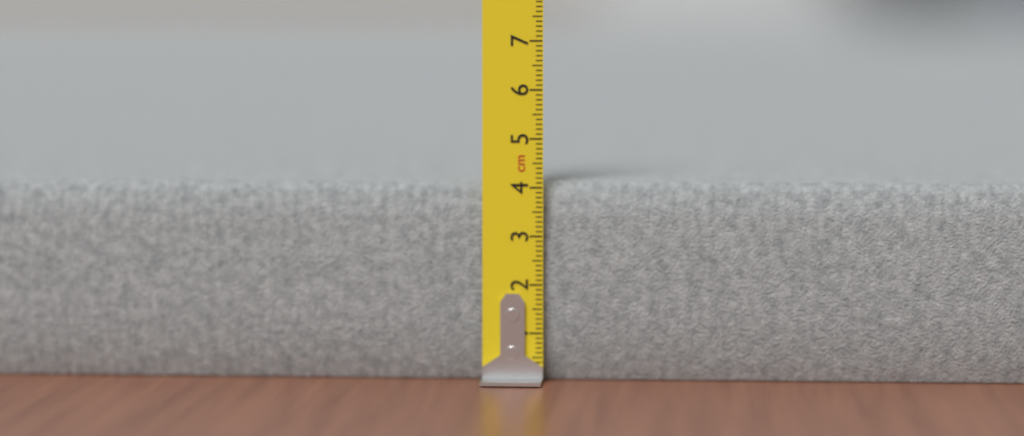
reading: 4.1 cm
